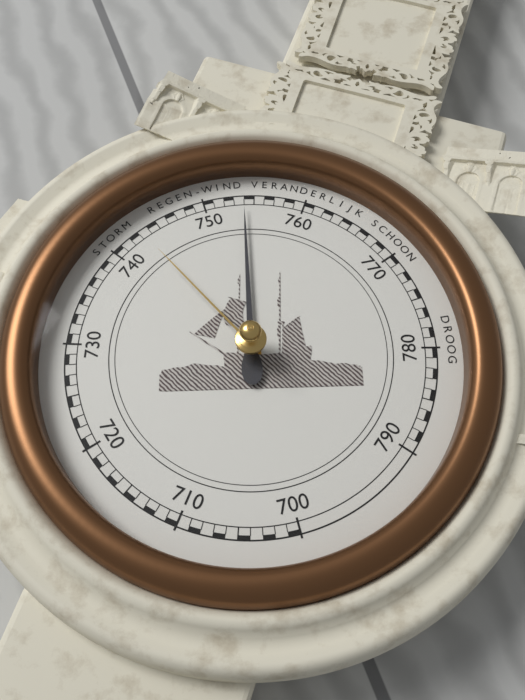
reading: 754 mmHg
